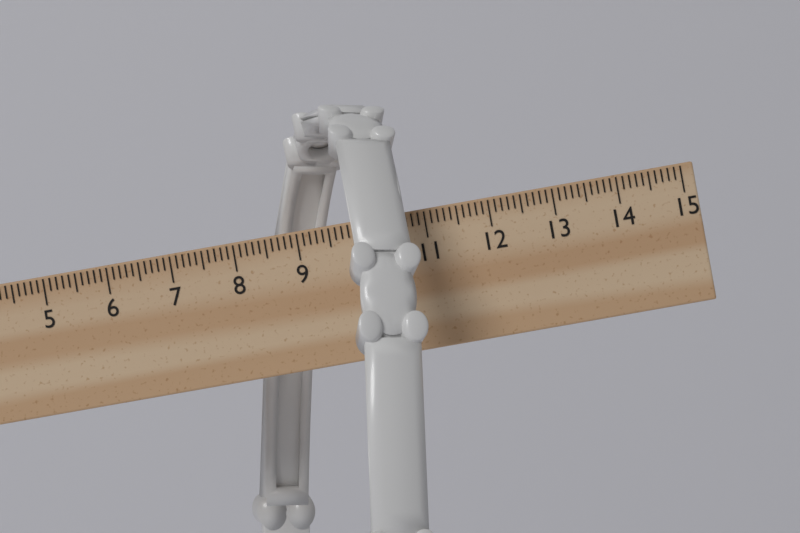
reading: 10.9 cm
